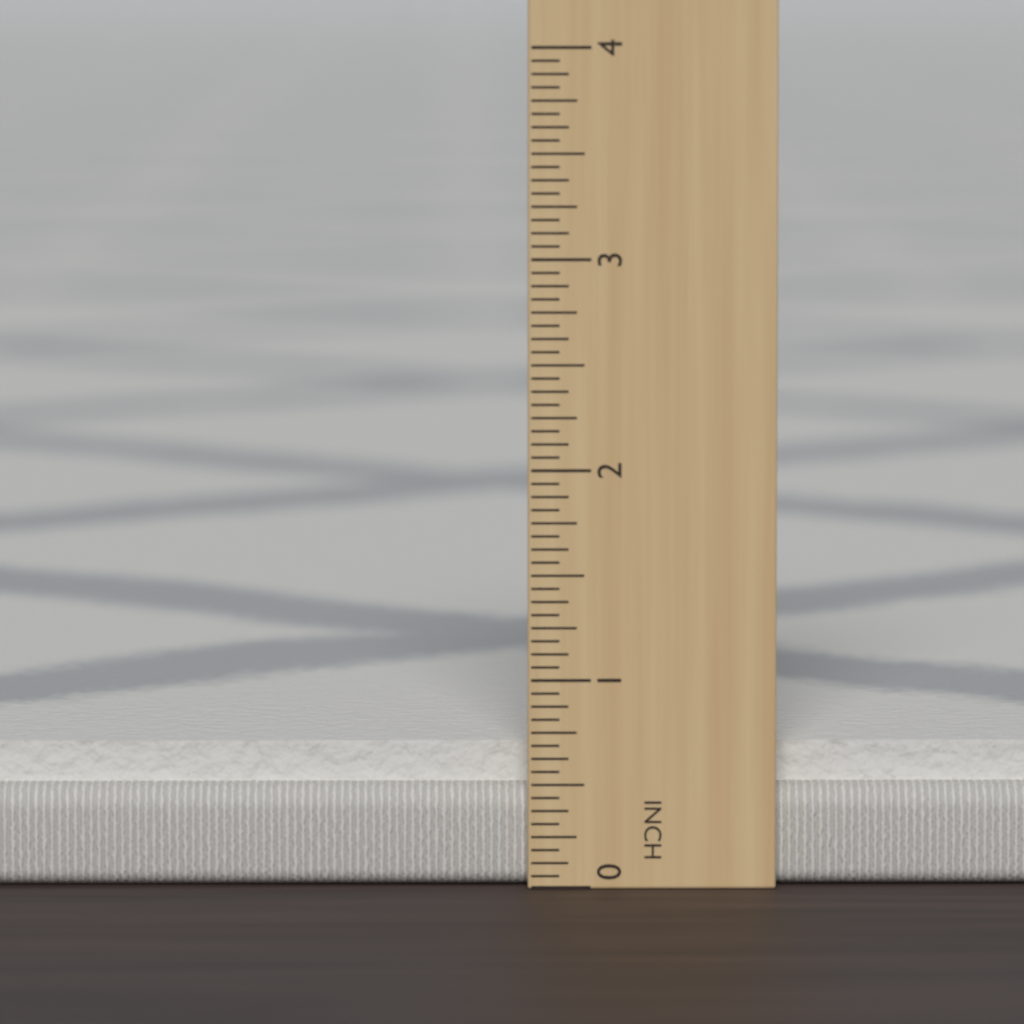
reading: 0.6875 in
